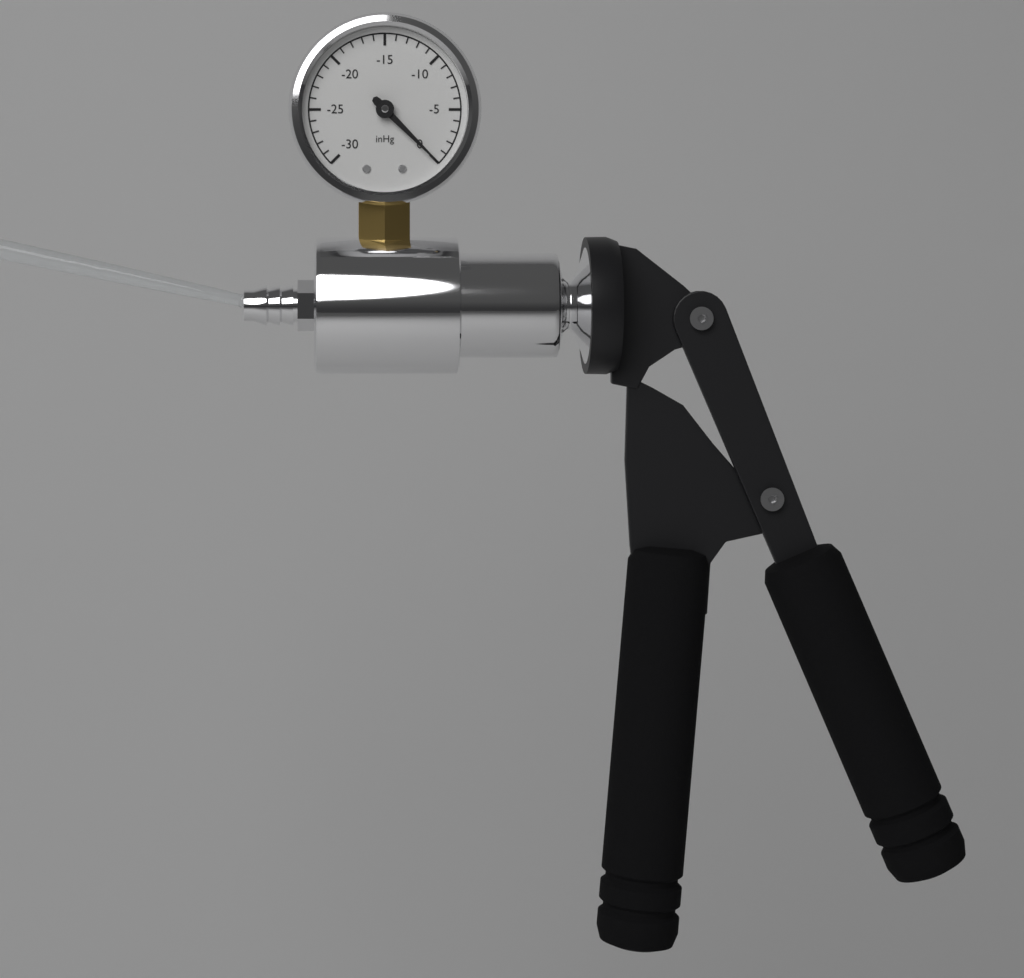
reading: 0 inHg
